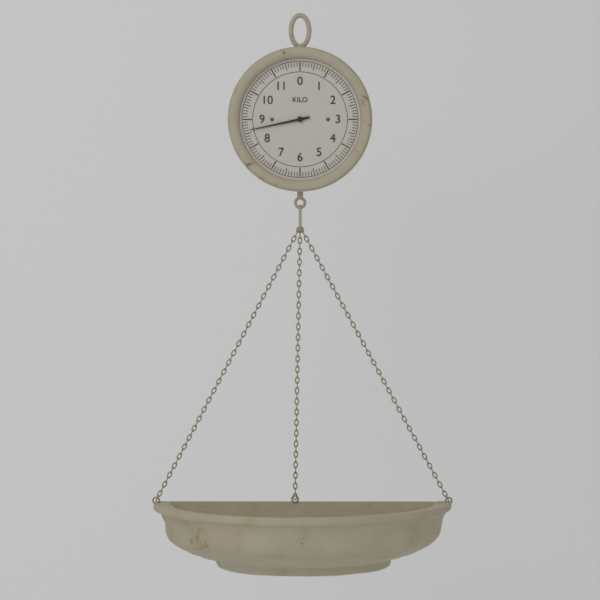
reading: 8.6 kg
